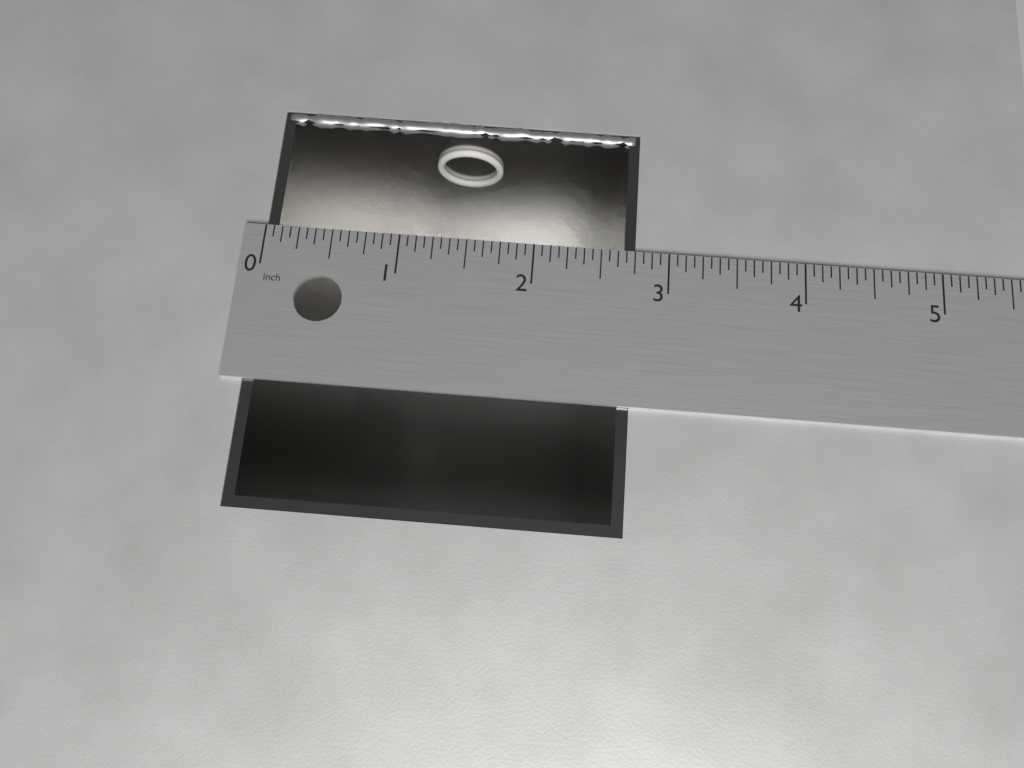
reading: 2.7500 in
